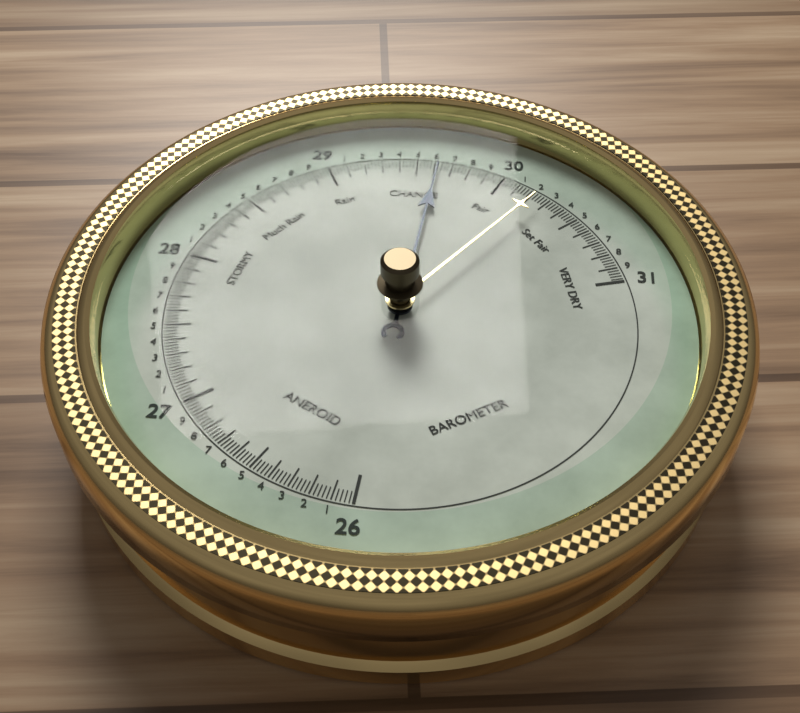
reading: 29.62 (no unit)
